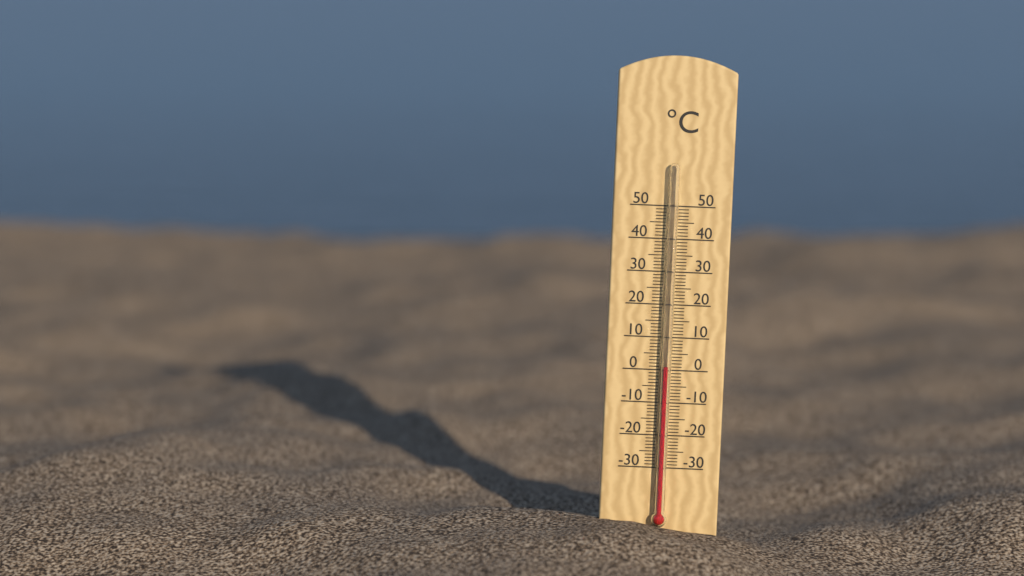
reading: 1 °C
